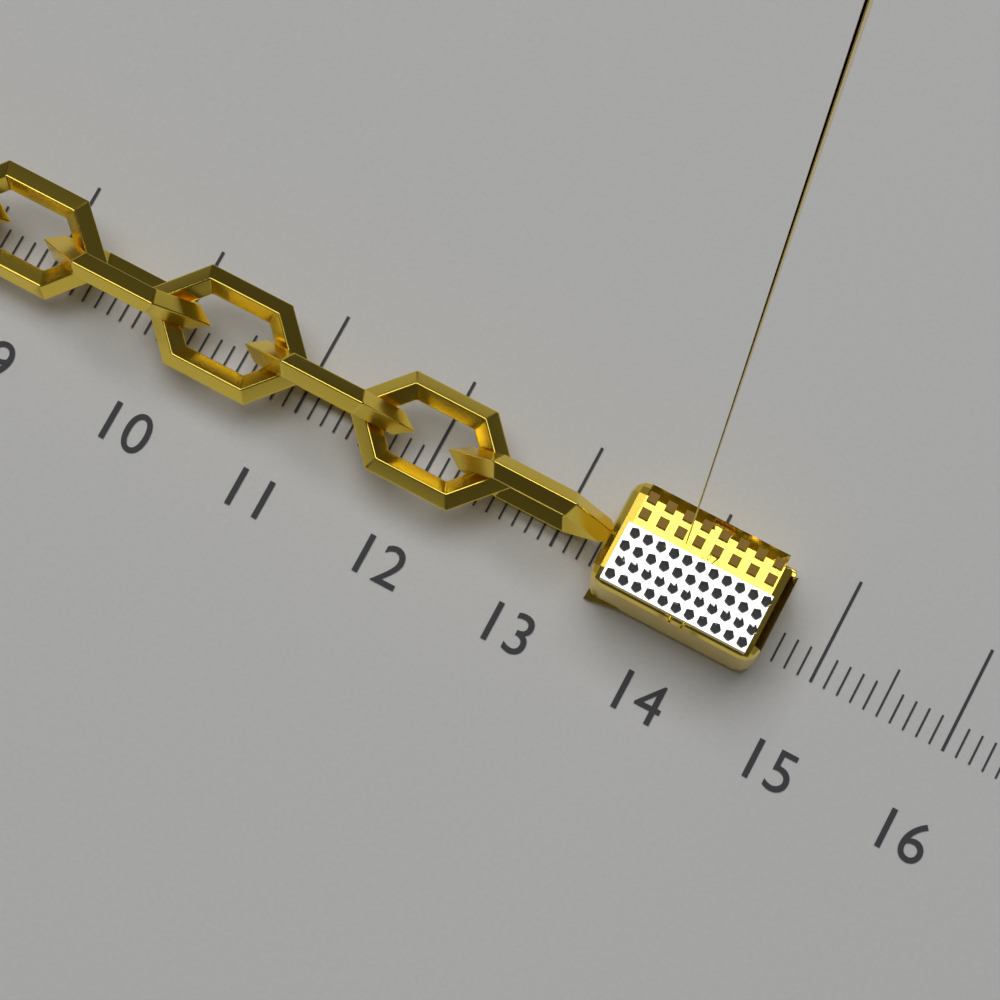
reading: 14.6 (no unit)
